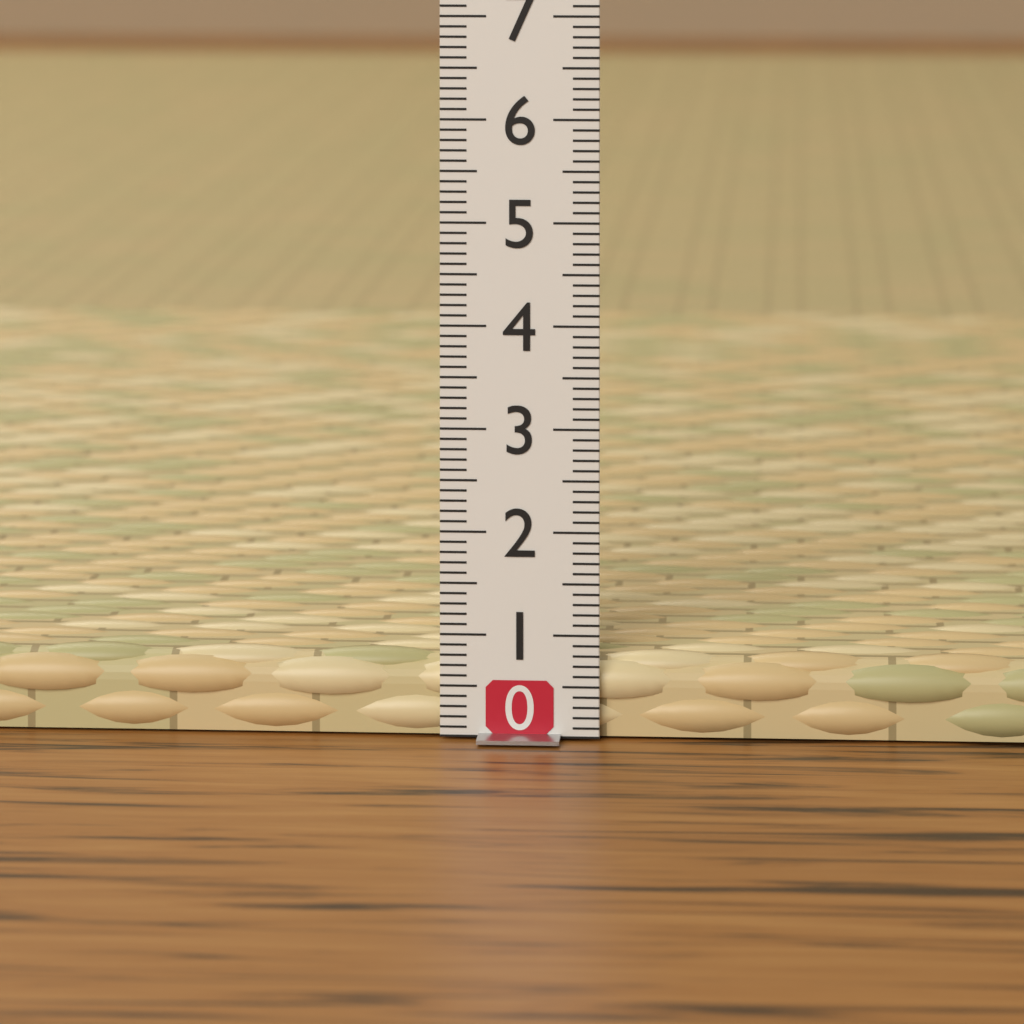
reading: 0.8 (no unit)
